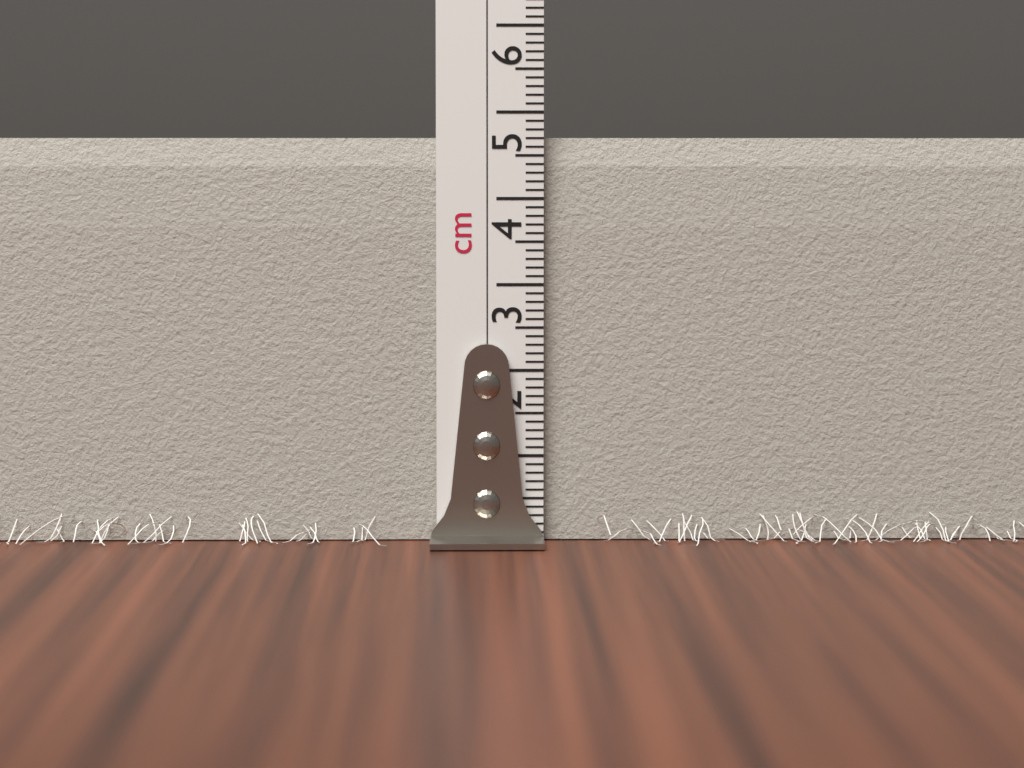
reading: 4.7 cm
